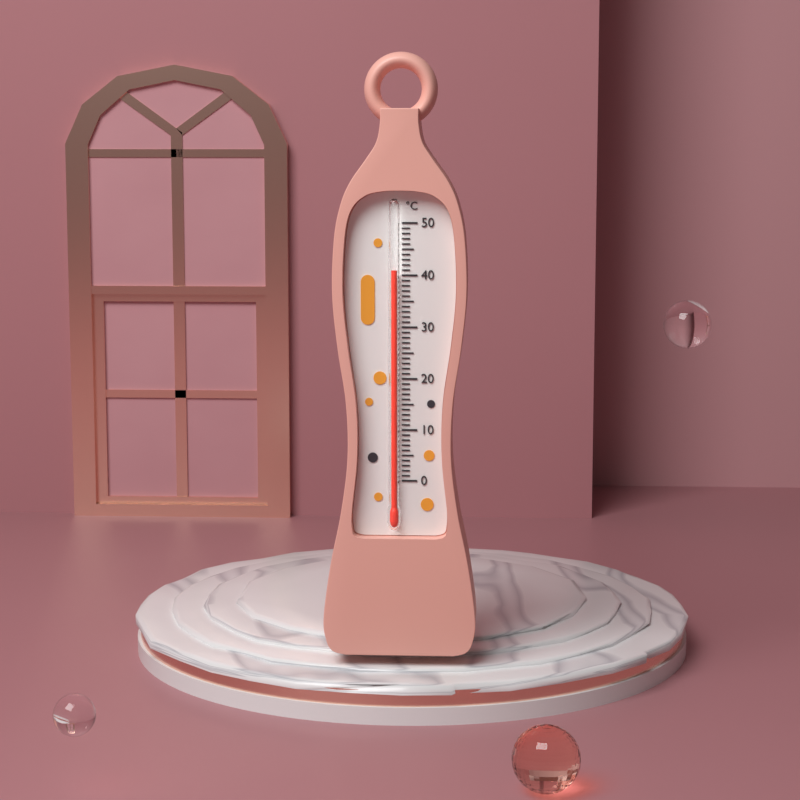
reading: 41 °C
